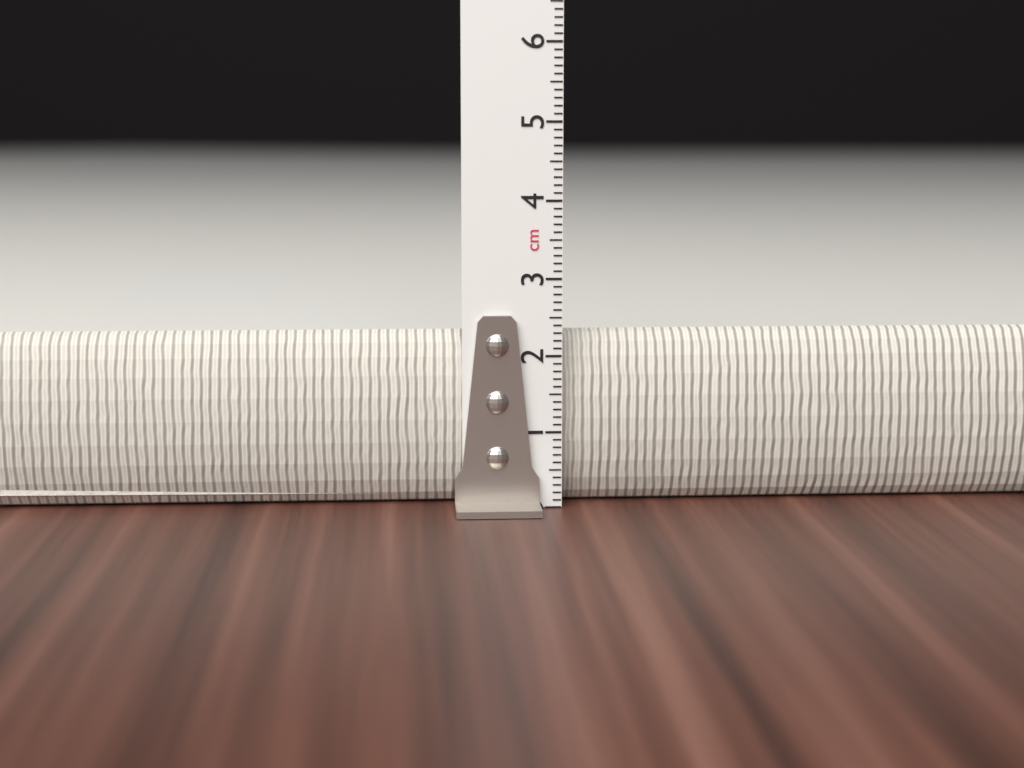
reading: 2.3 cm
